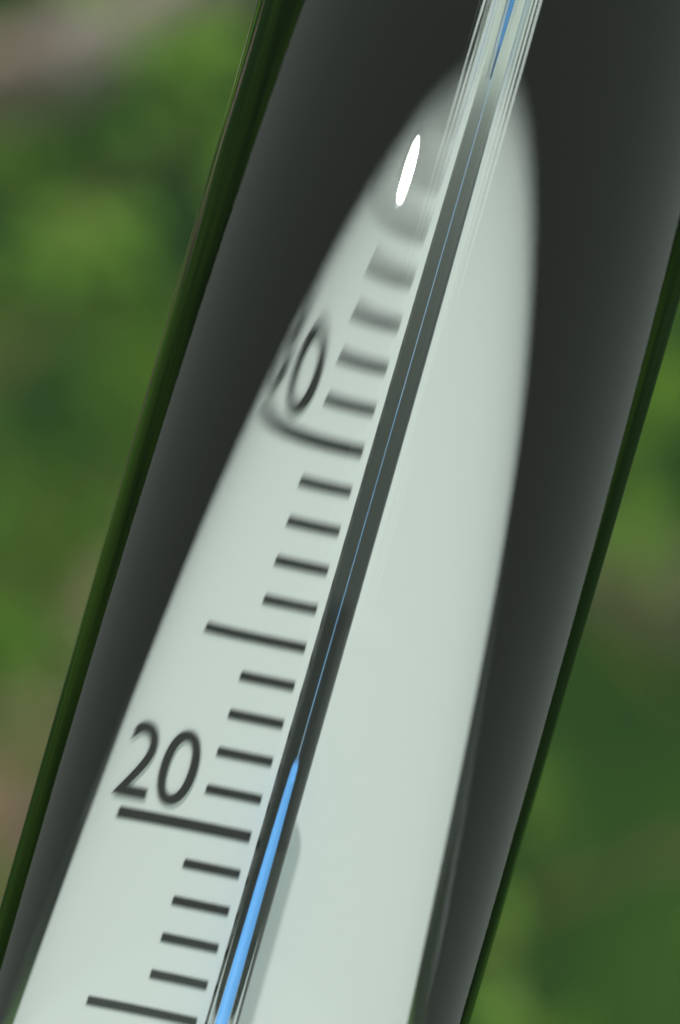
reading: 22 °C
